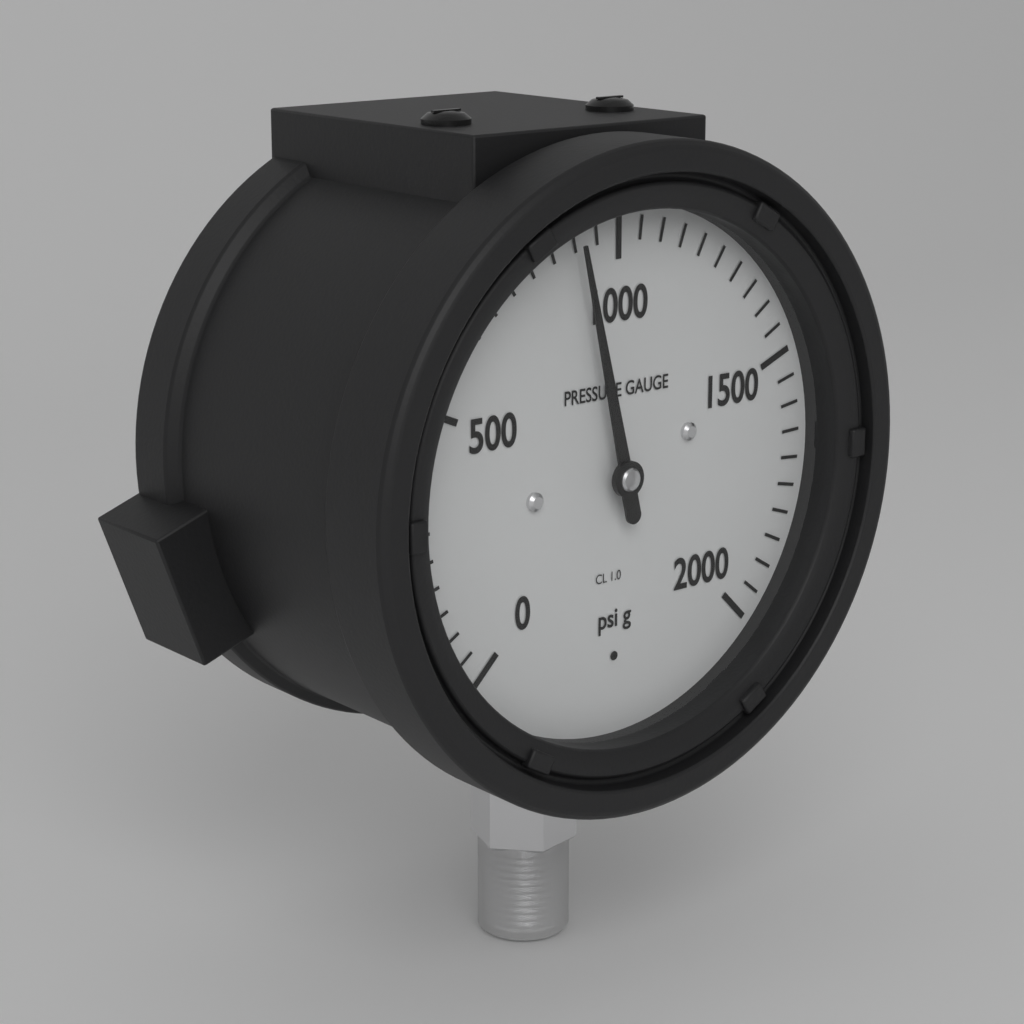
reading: 900 psi
